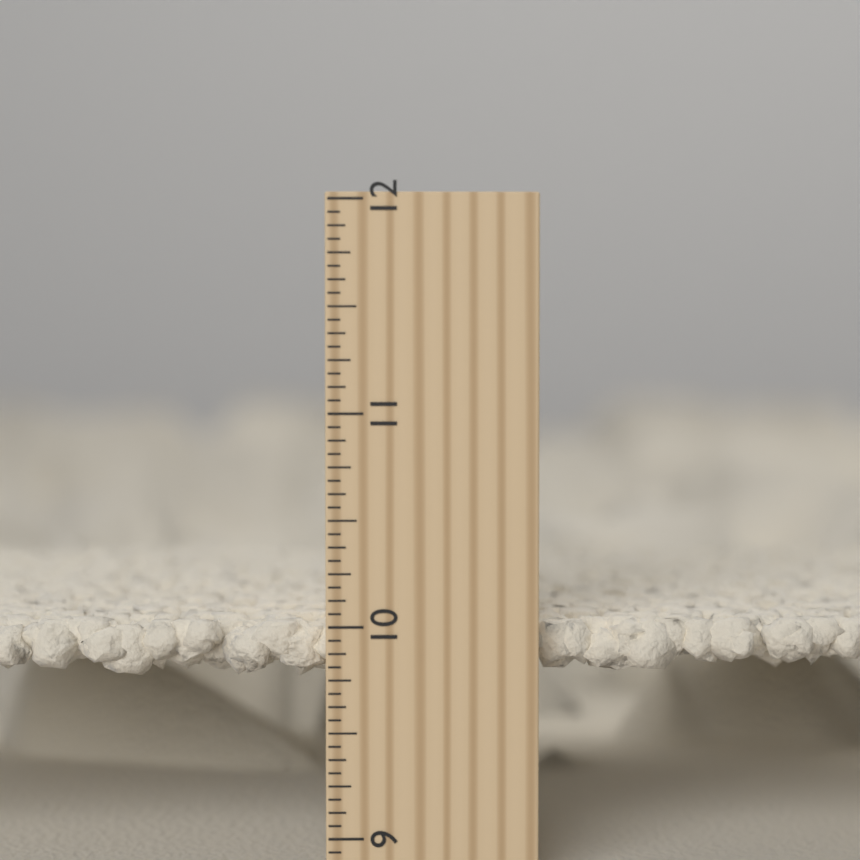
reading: 10.0000 inch
